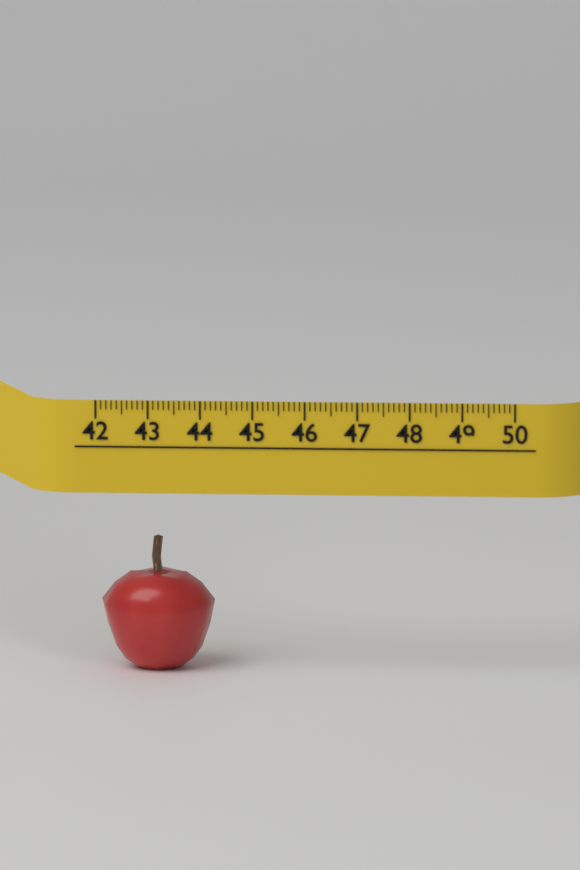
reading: 44.2 (no unit)
